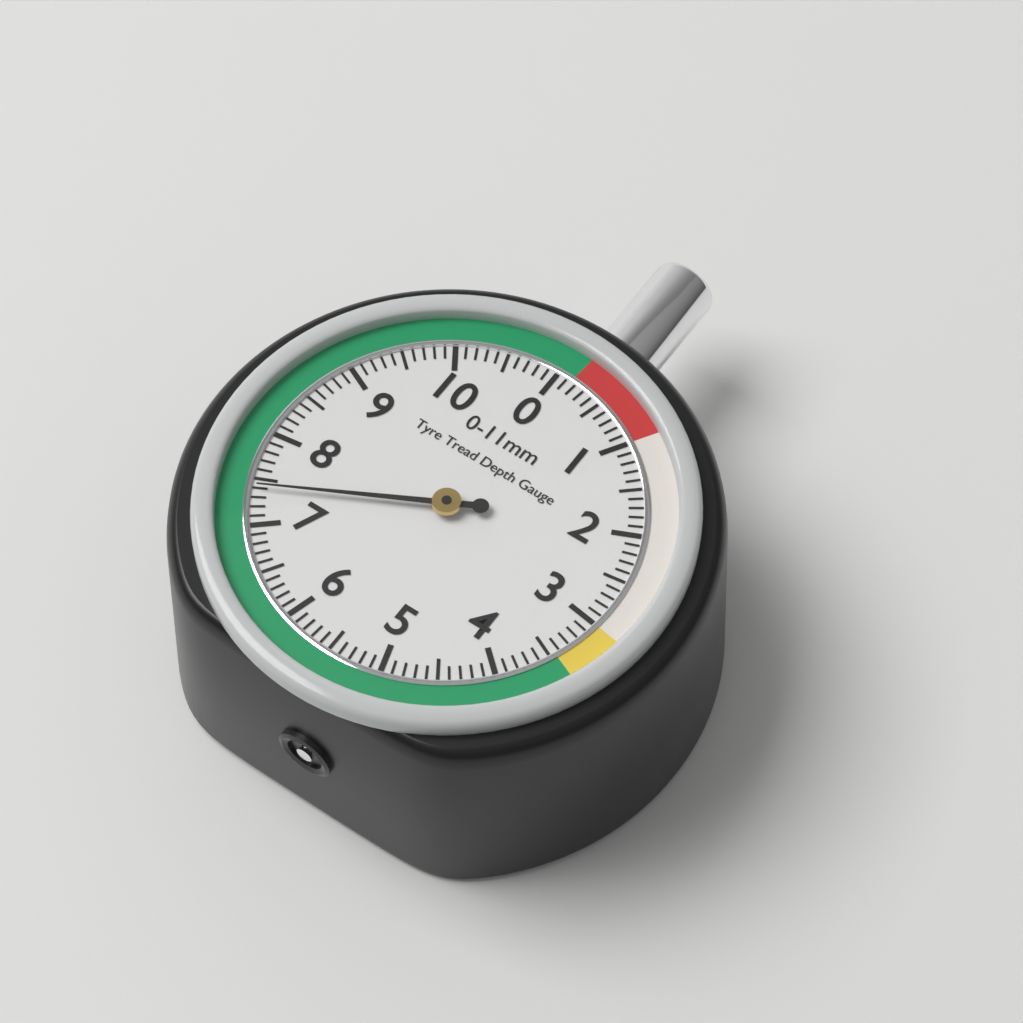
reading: 7.4 mm
